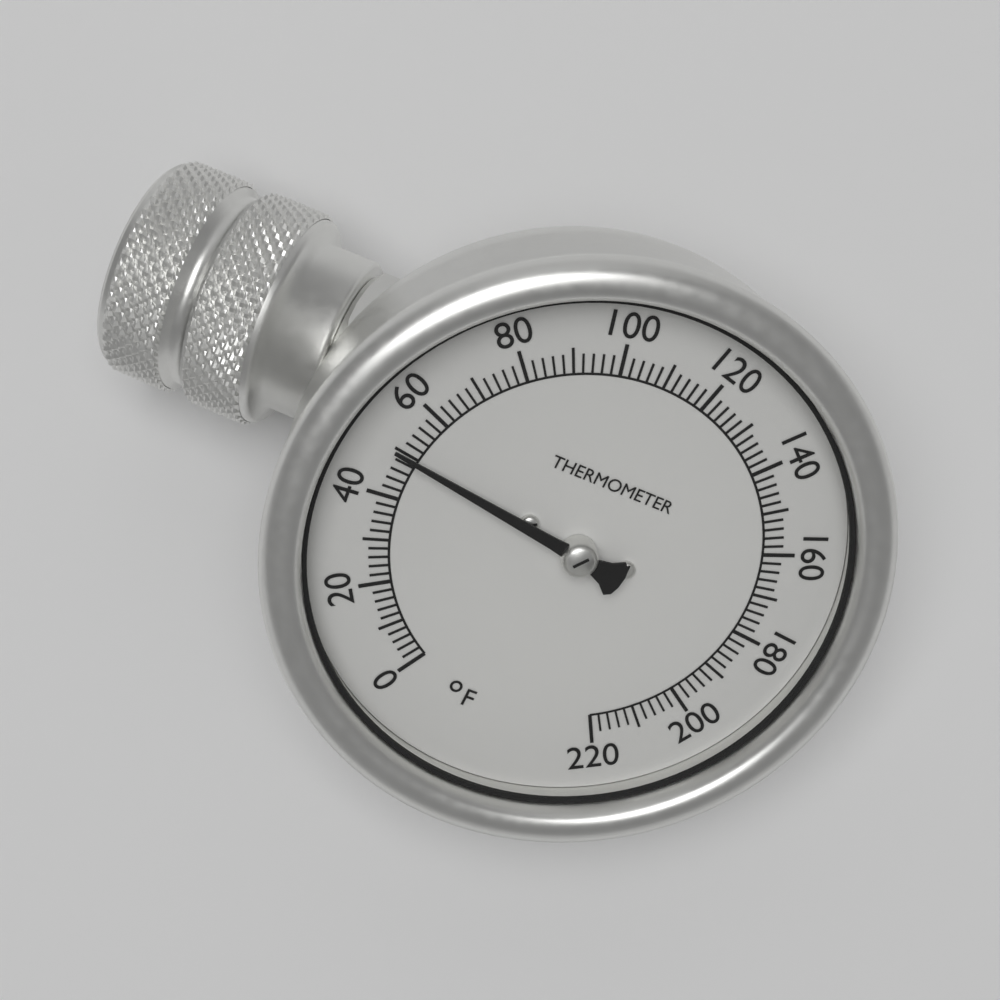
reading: 50 °F
